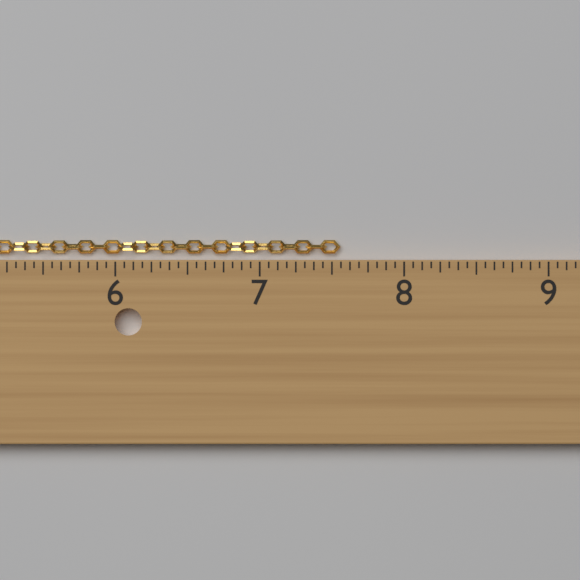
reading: 7.5600 in
